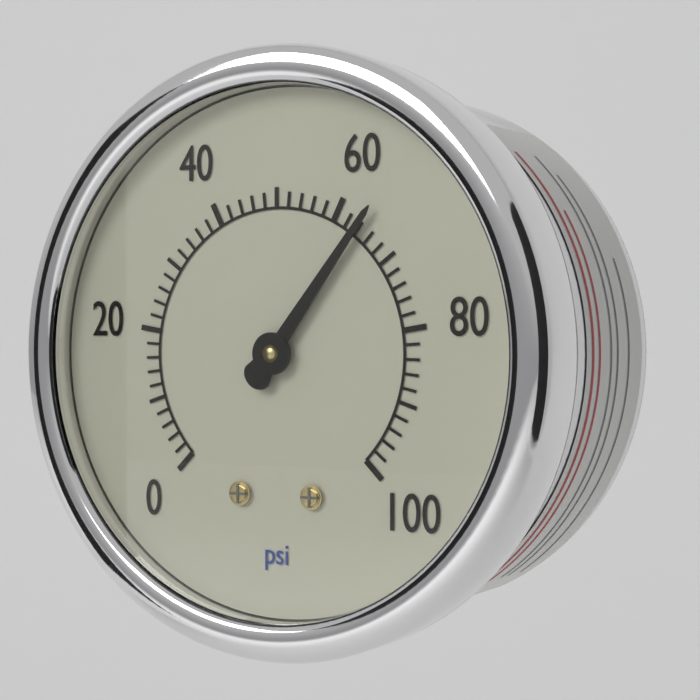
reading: 64 psi
